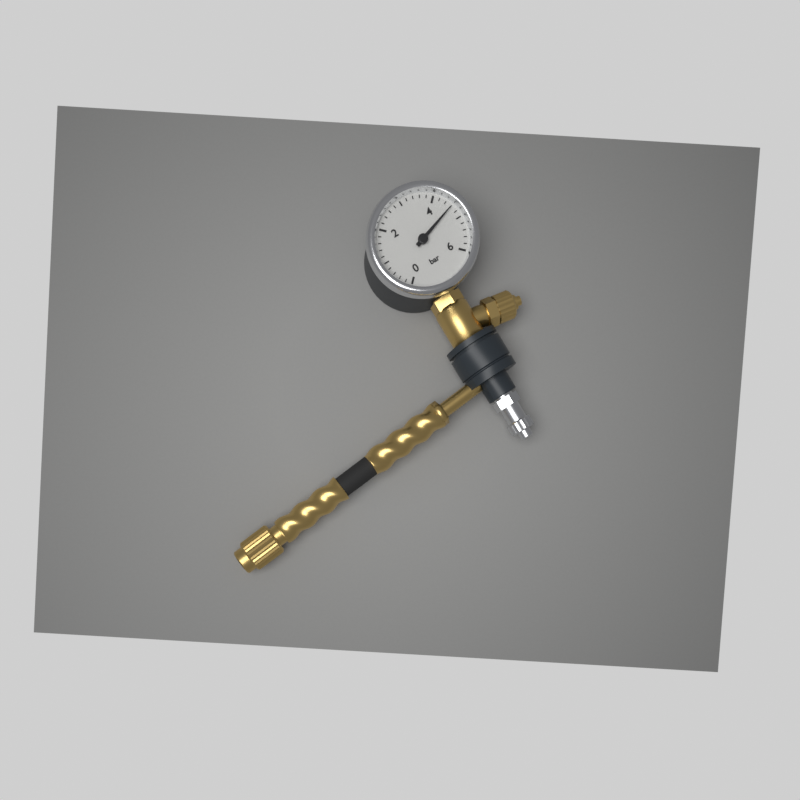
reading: 4.6 bar
